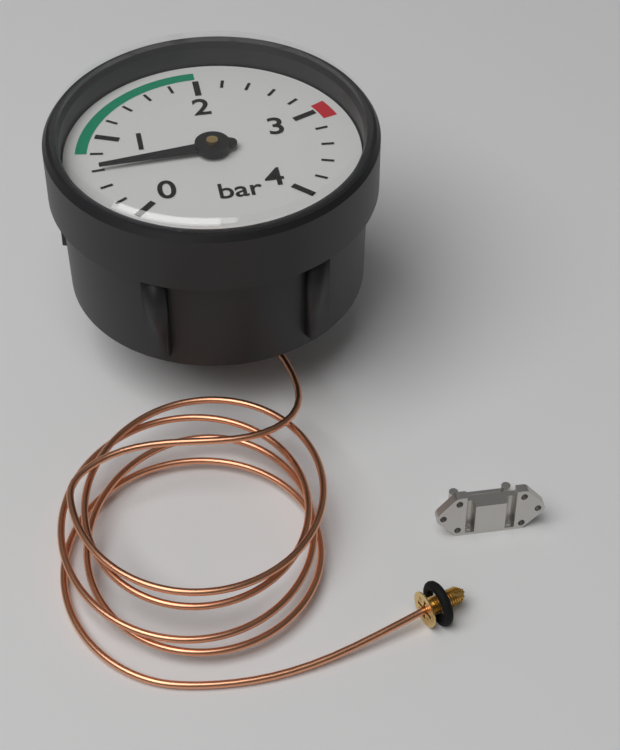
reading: 0.6 bar
